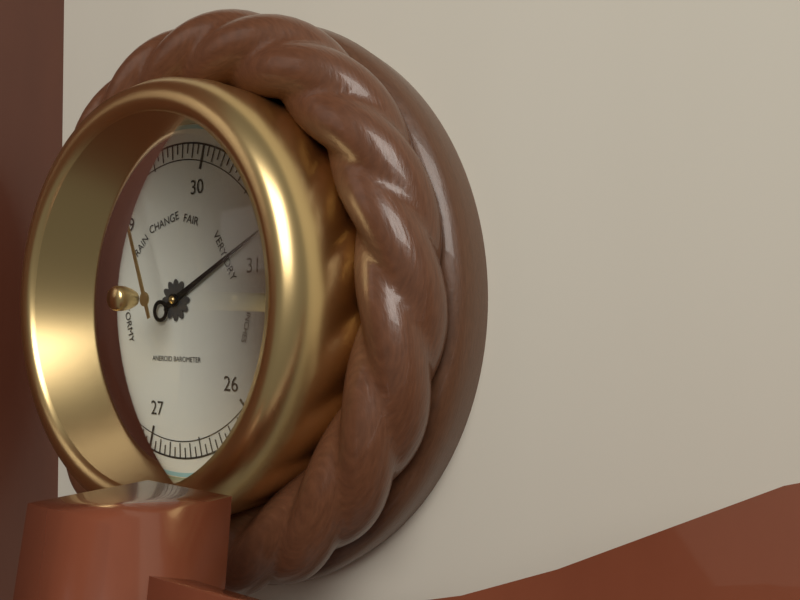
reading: 30.80 inHg
